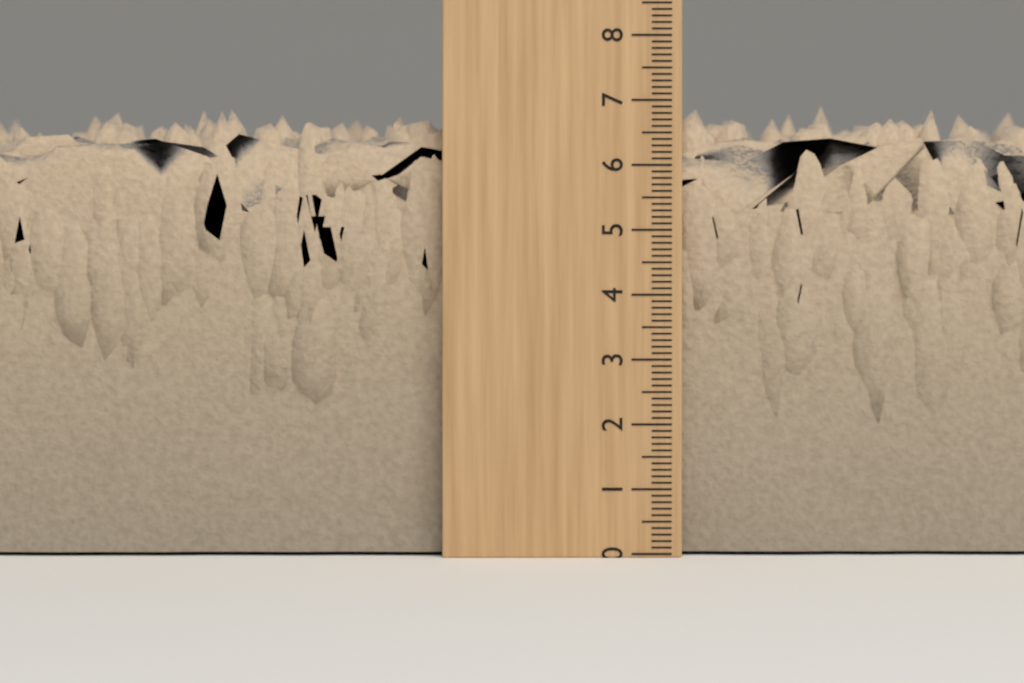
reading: 7.0 (no unit)
